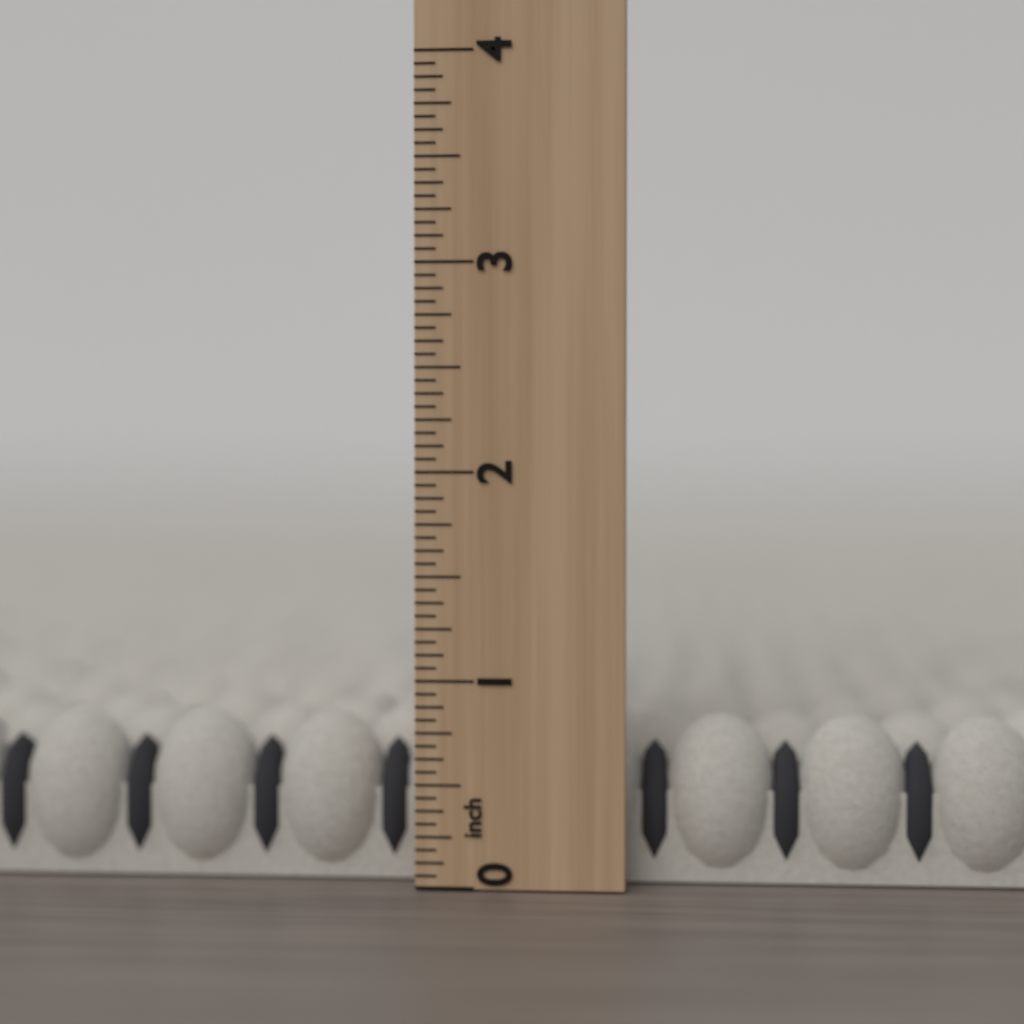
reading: 0.8125 inch
